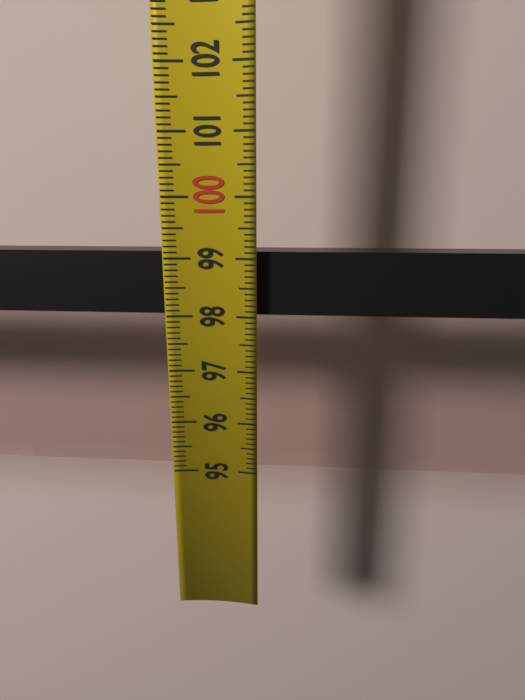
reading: 99.1 (no unit)
